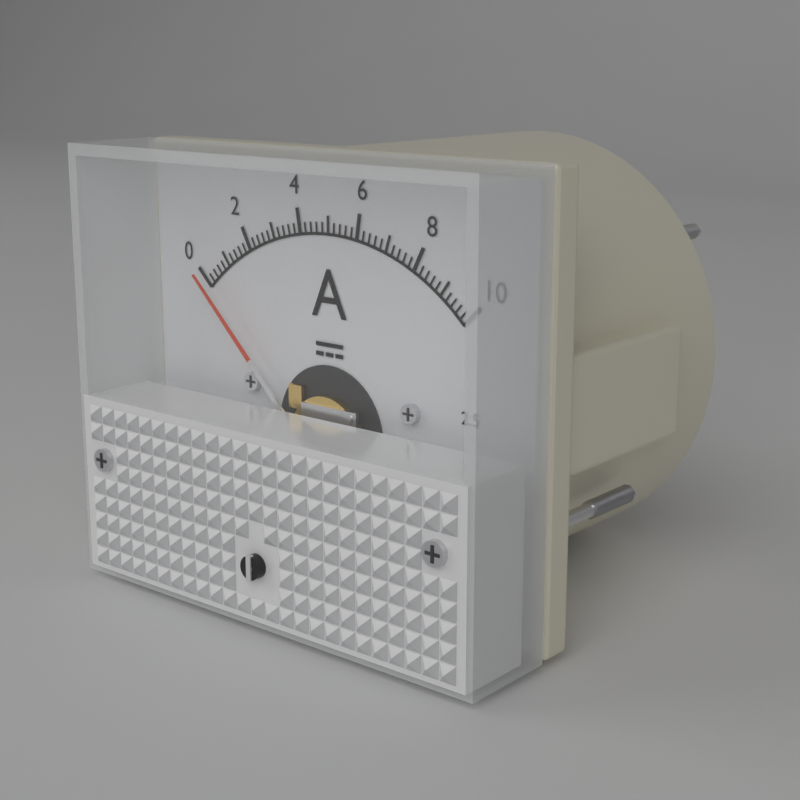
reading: 0.0 A
